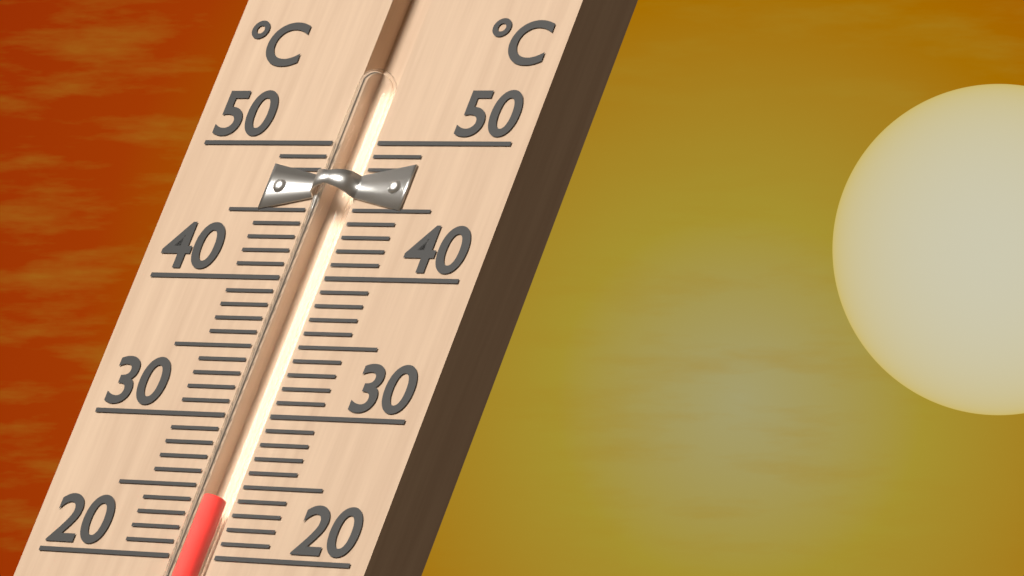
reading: 24 °C
